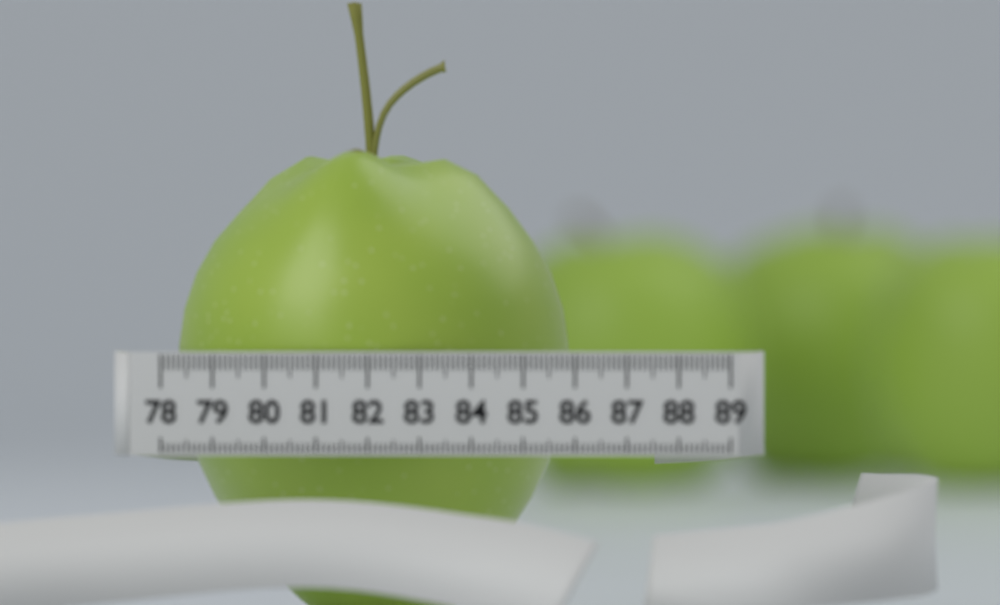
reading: 85.7 (no unit)
